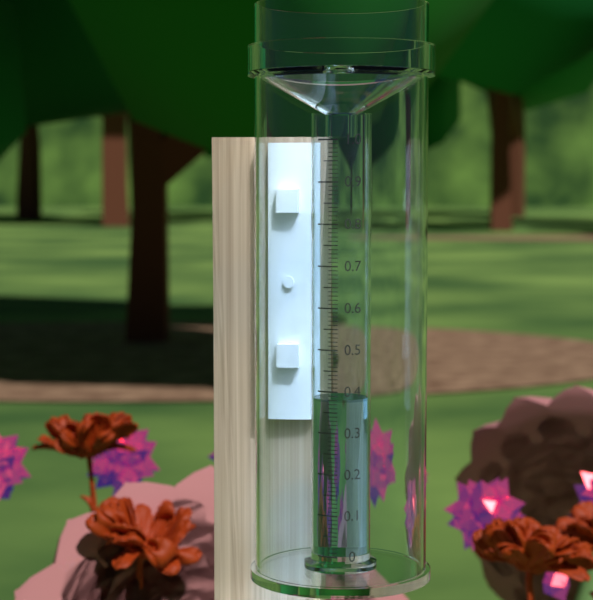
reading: 0.38 (no unit)
